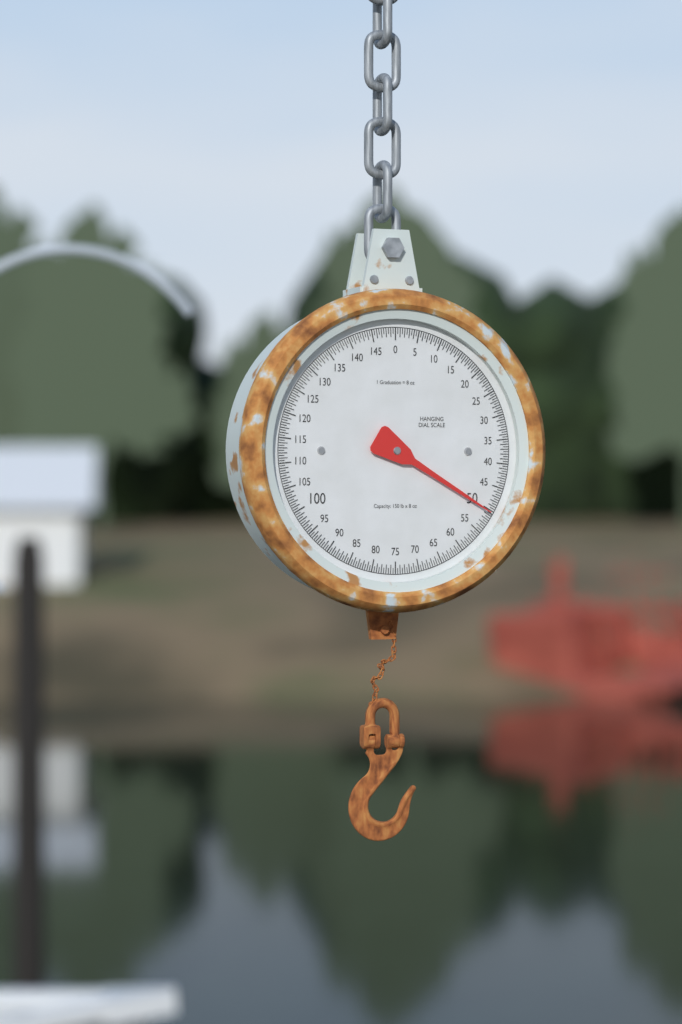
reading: 50.5 lb
